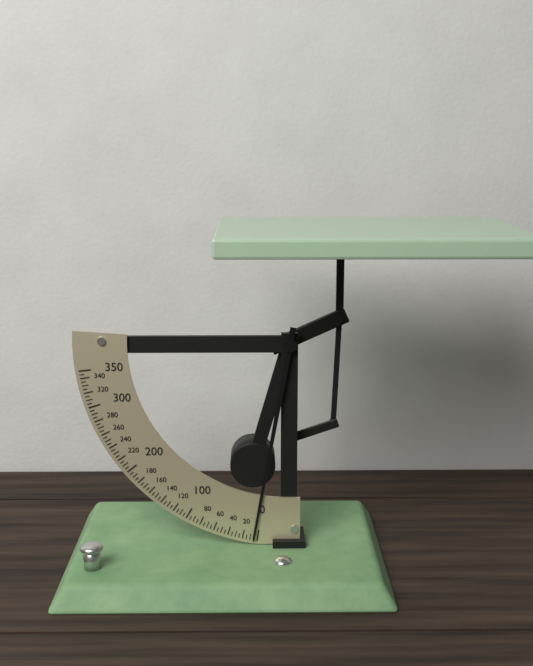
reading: 5 (no unit)
